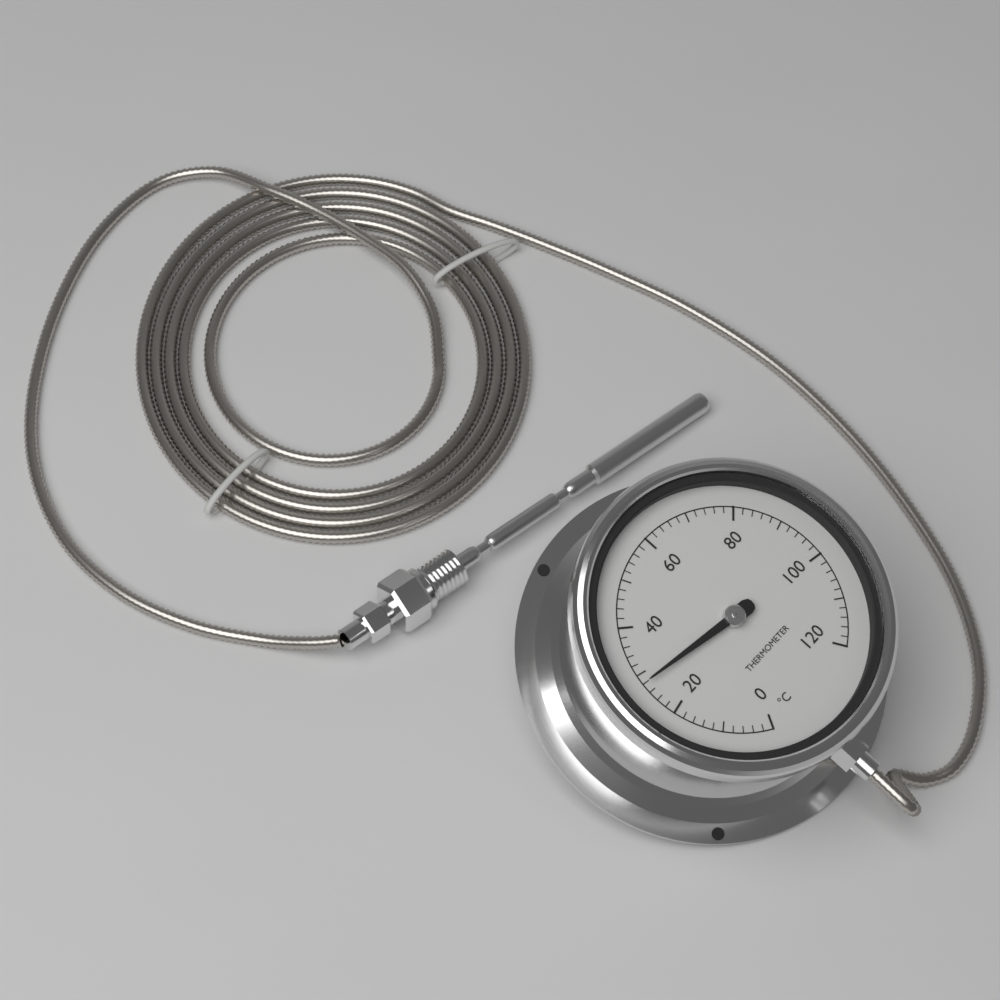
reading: 28 °C
